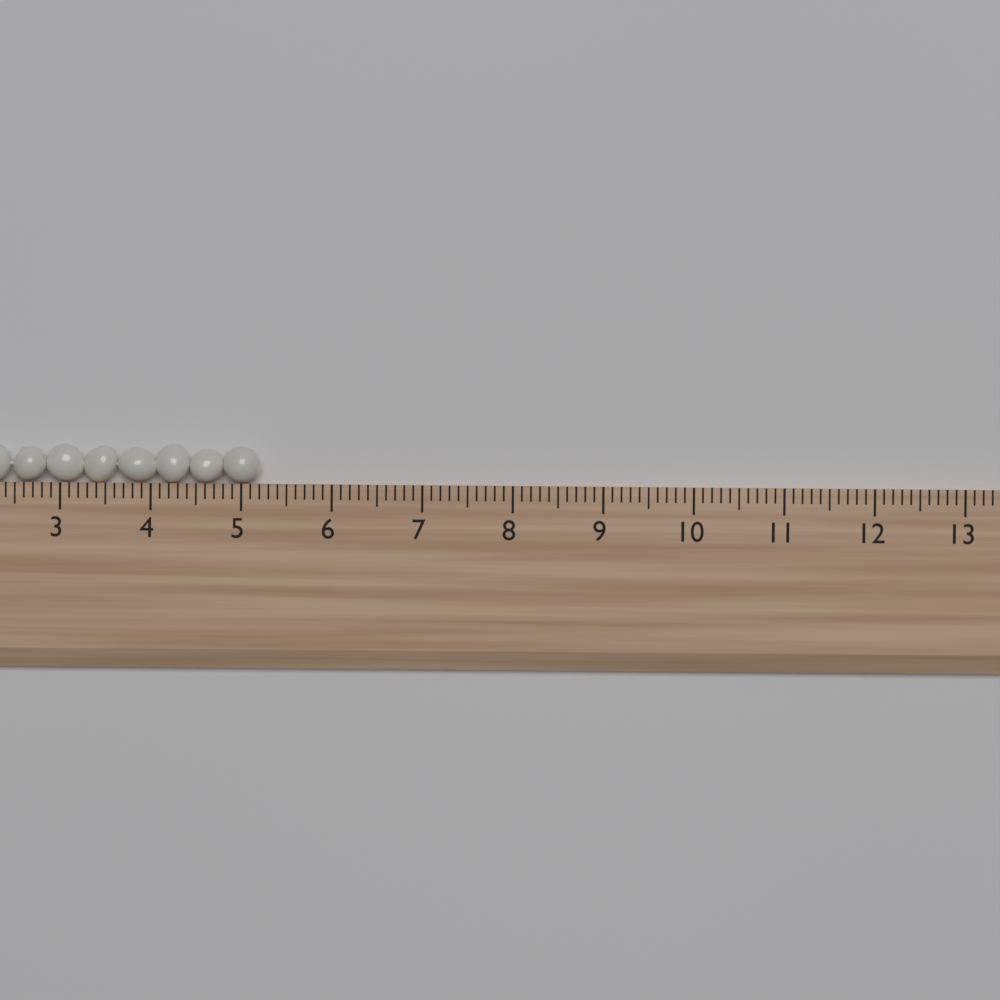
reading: 5.2 (no unit)
